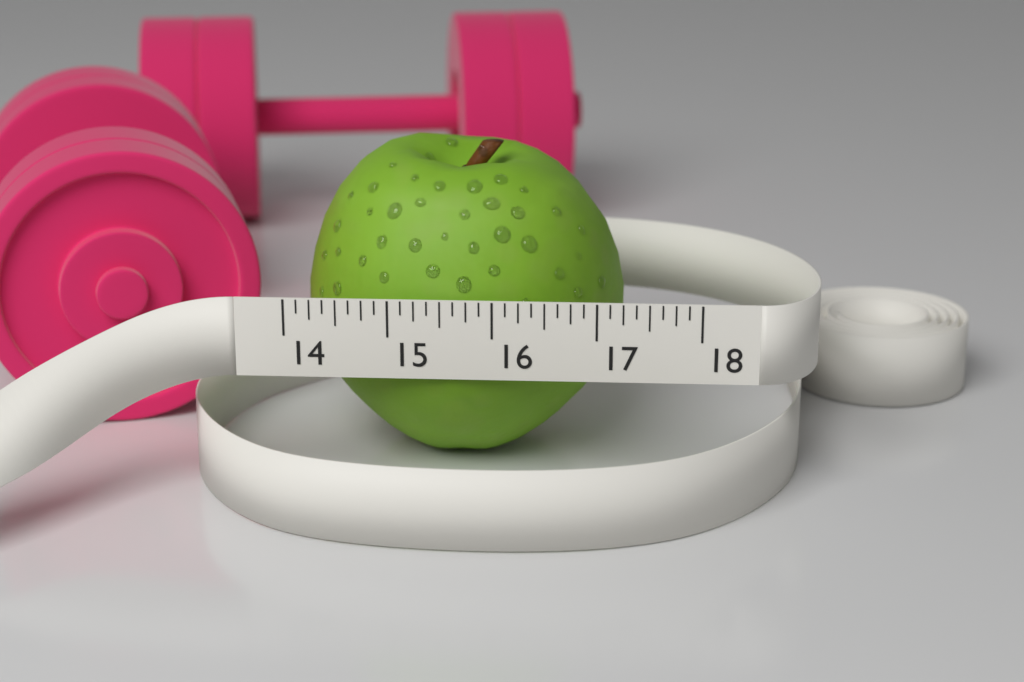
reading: 17.250 (no unit)
